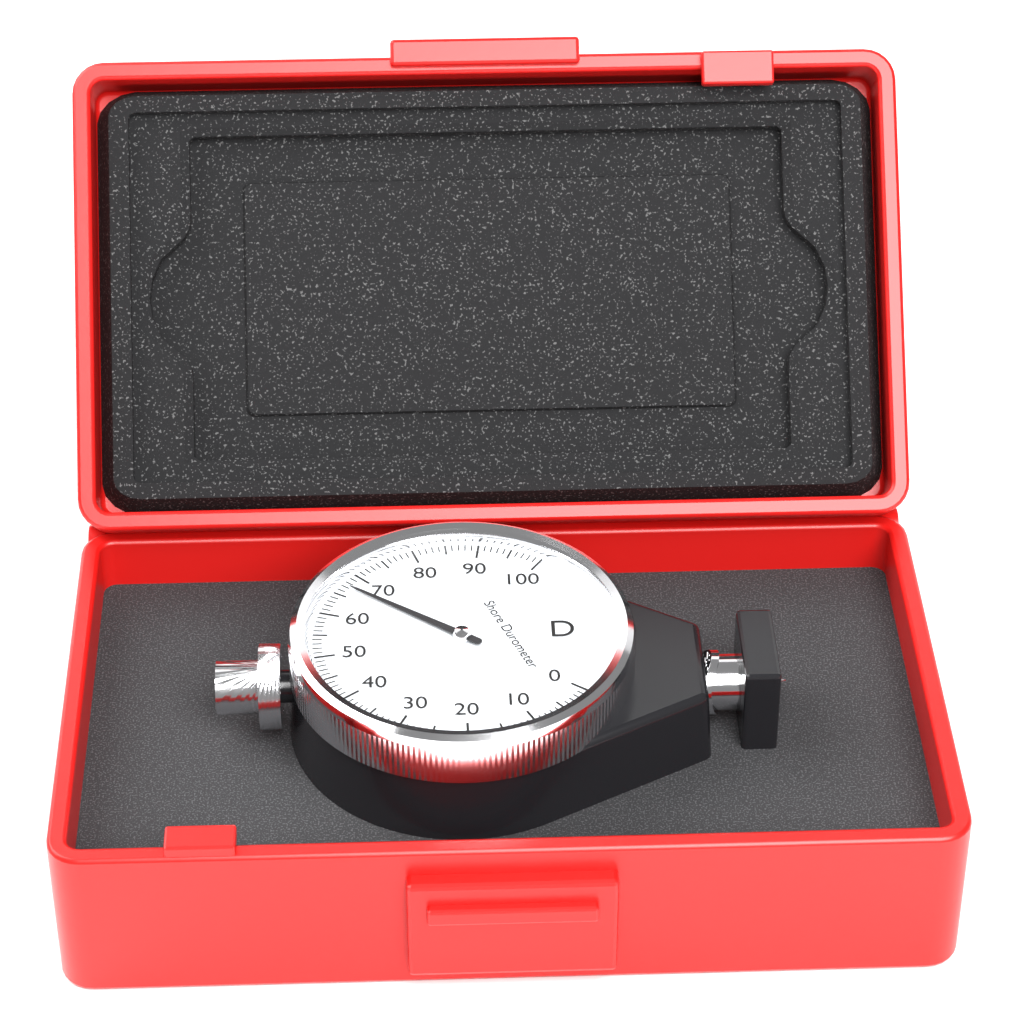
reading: 67 Shore D
